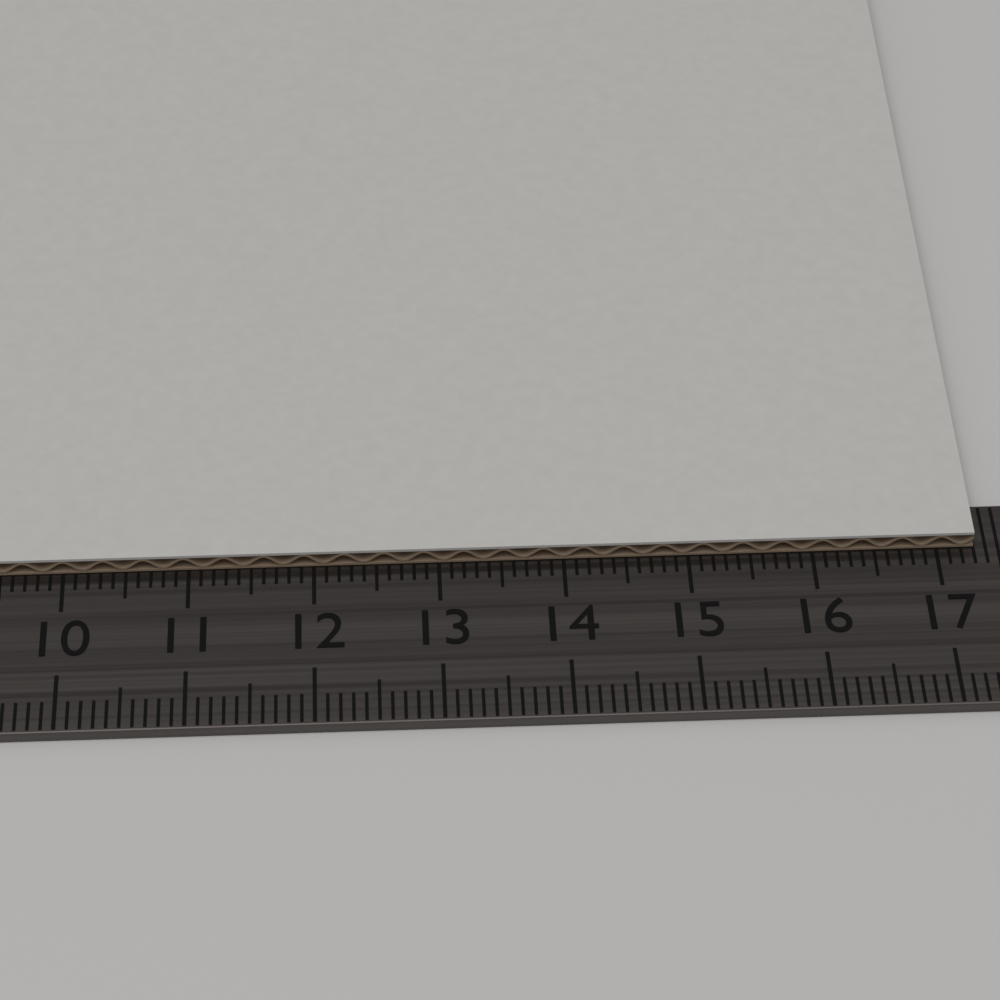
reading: 17.3 cm
